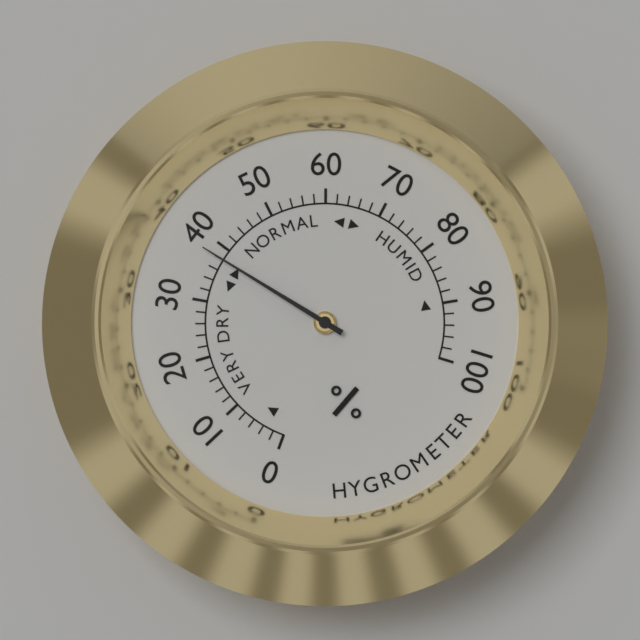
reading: 38 %
